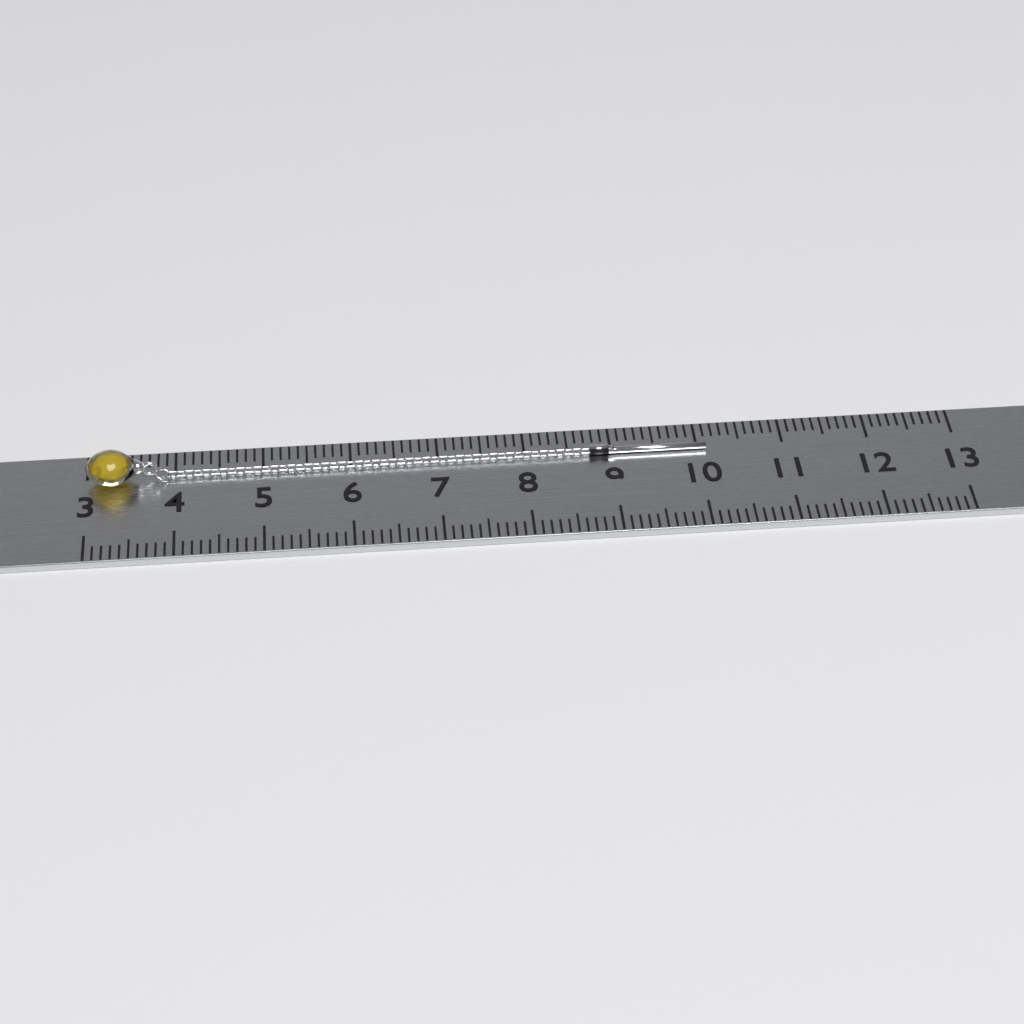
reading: 10.1 (no unit)
